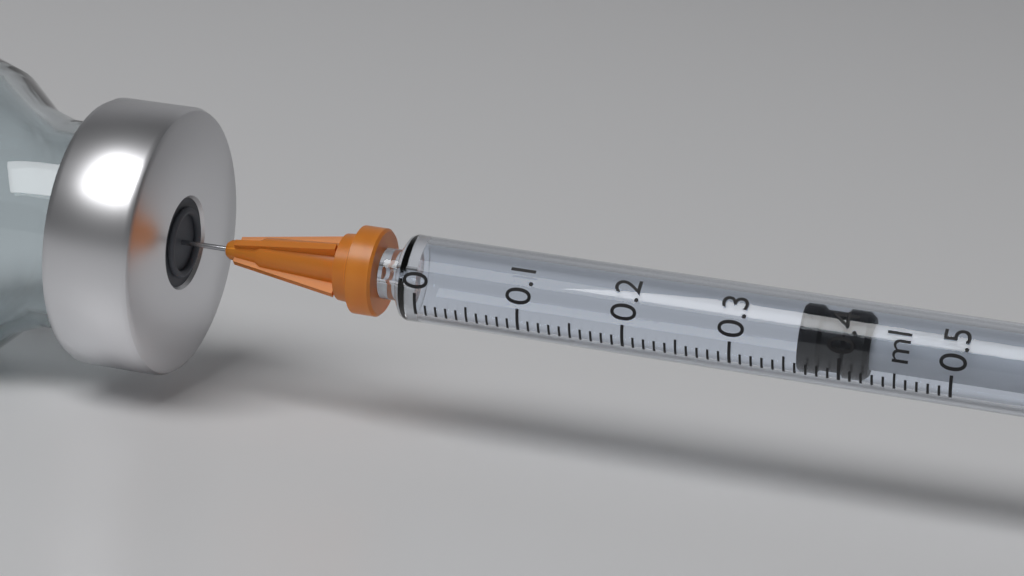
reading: 0.36 ml
